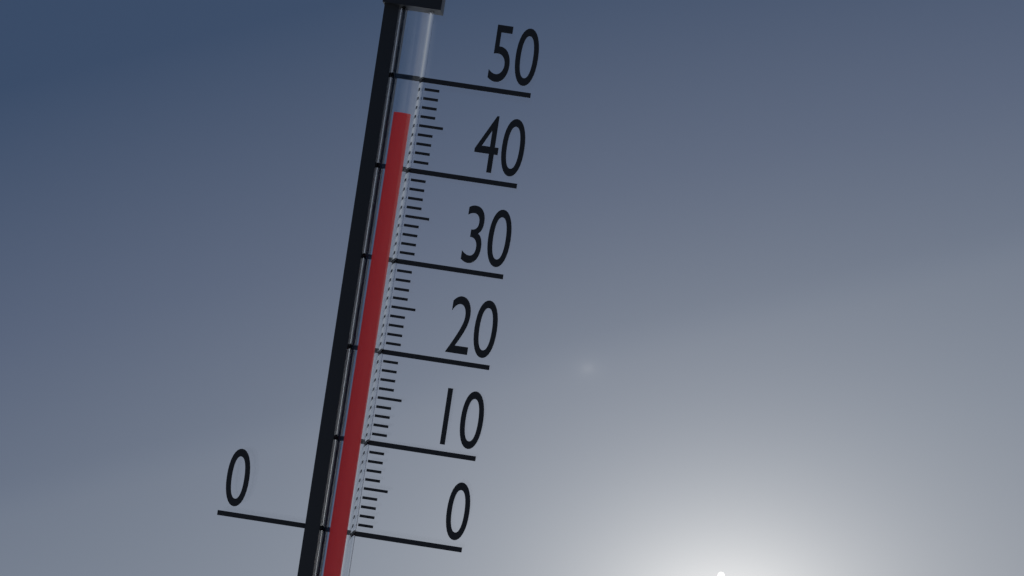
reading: 46 (no unit)
